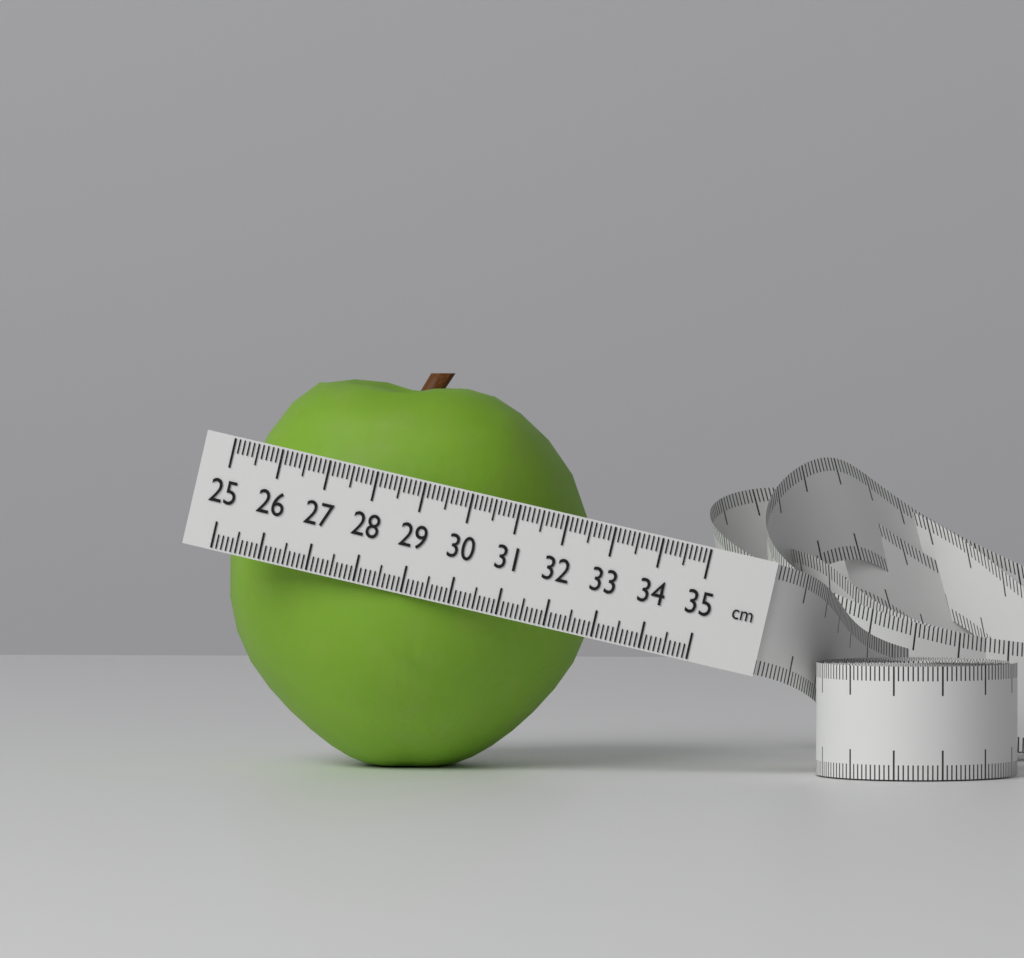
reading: 32.7 cm
